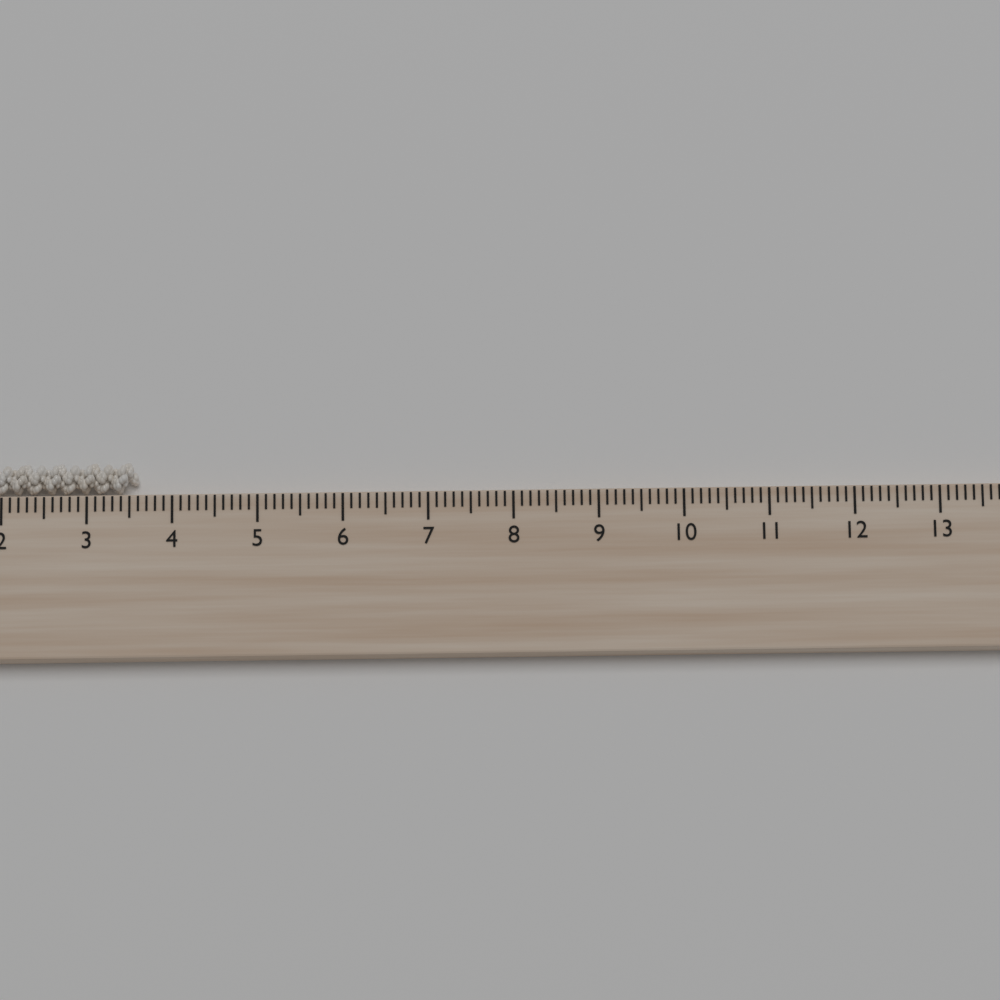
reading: 3.6 cm
